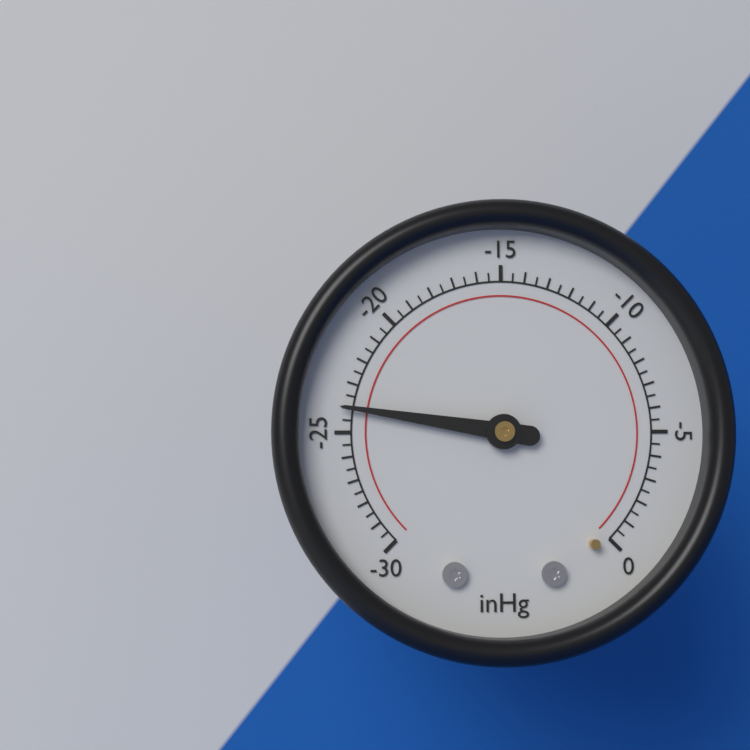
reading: -24.0 inHg
